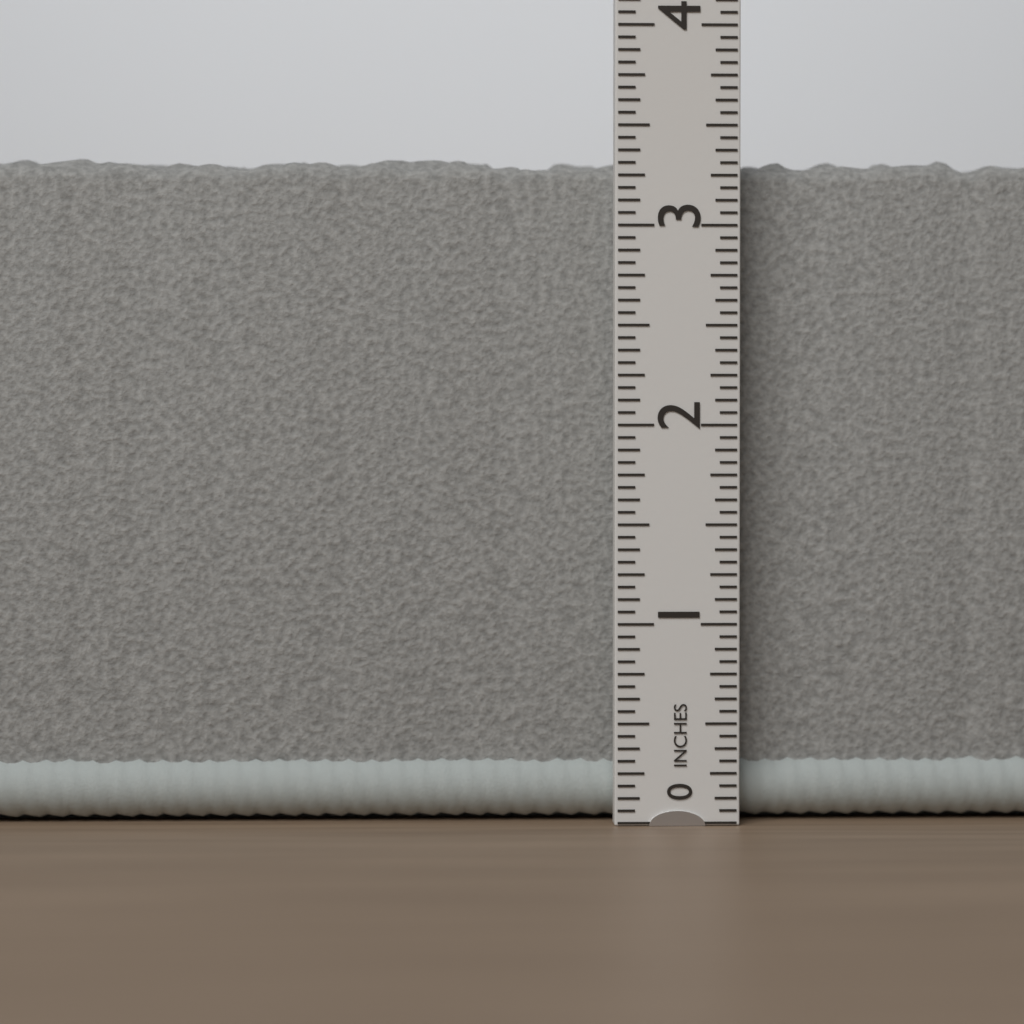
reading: 3.3750 in
